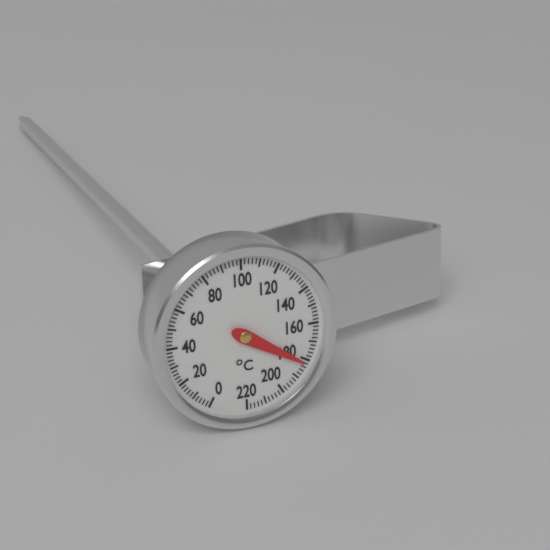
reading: 182 °C
